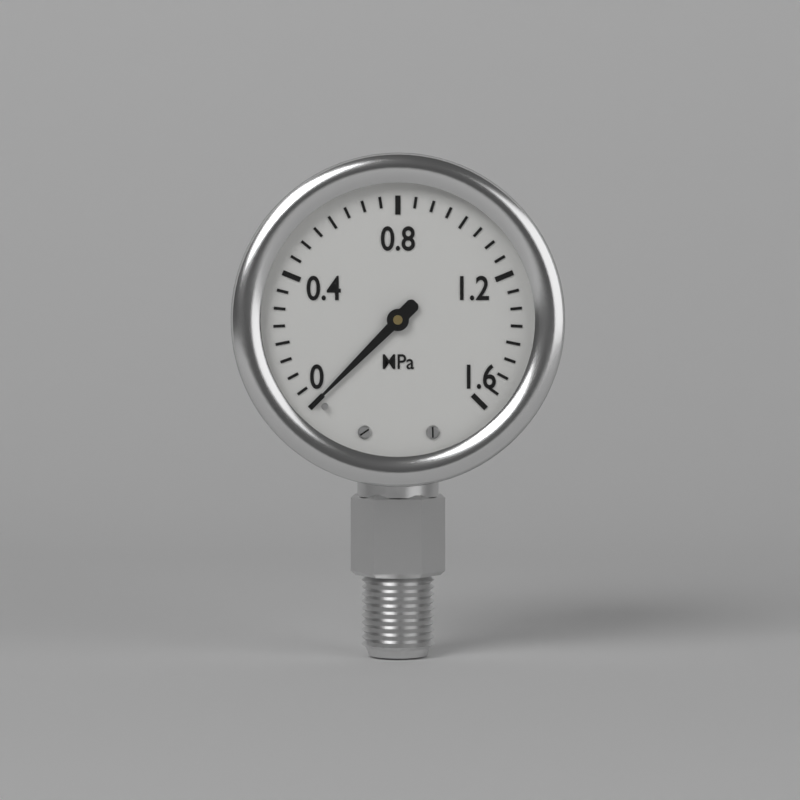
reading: 0.00 MPa
